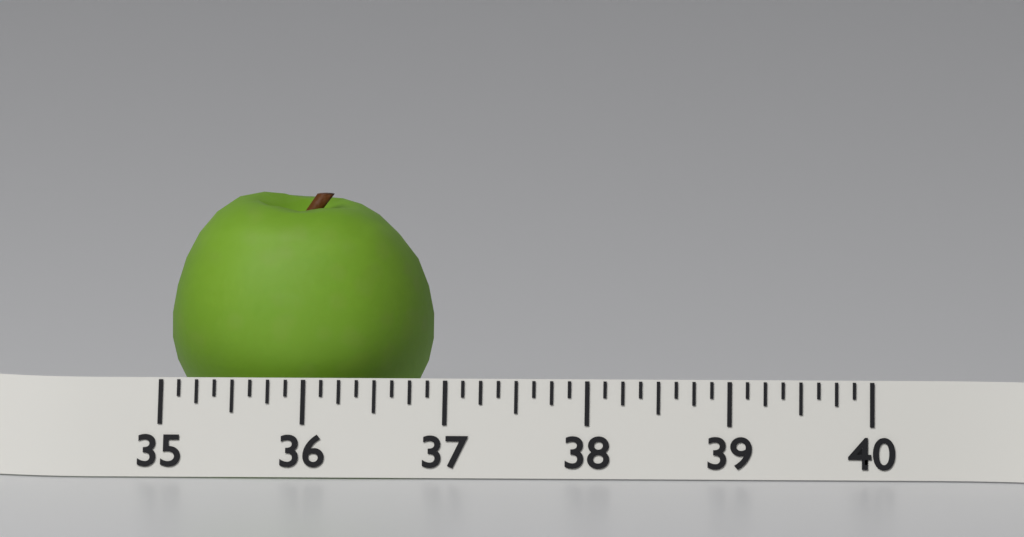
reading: 36.875 (no unit)
